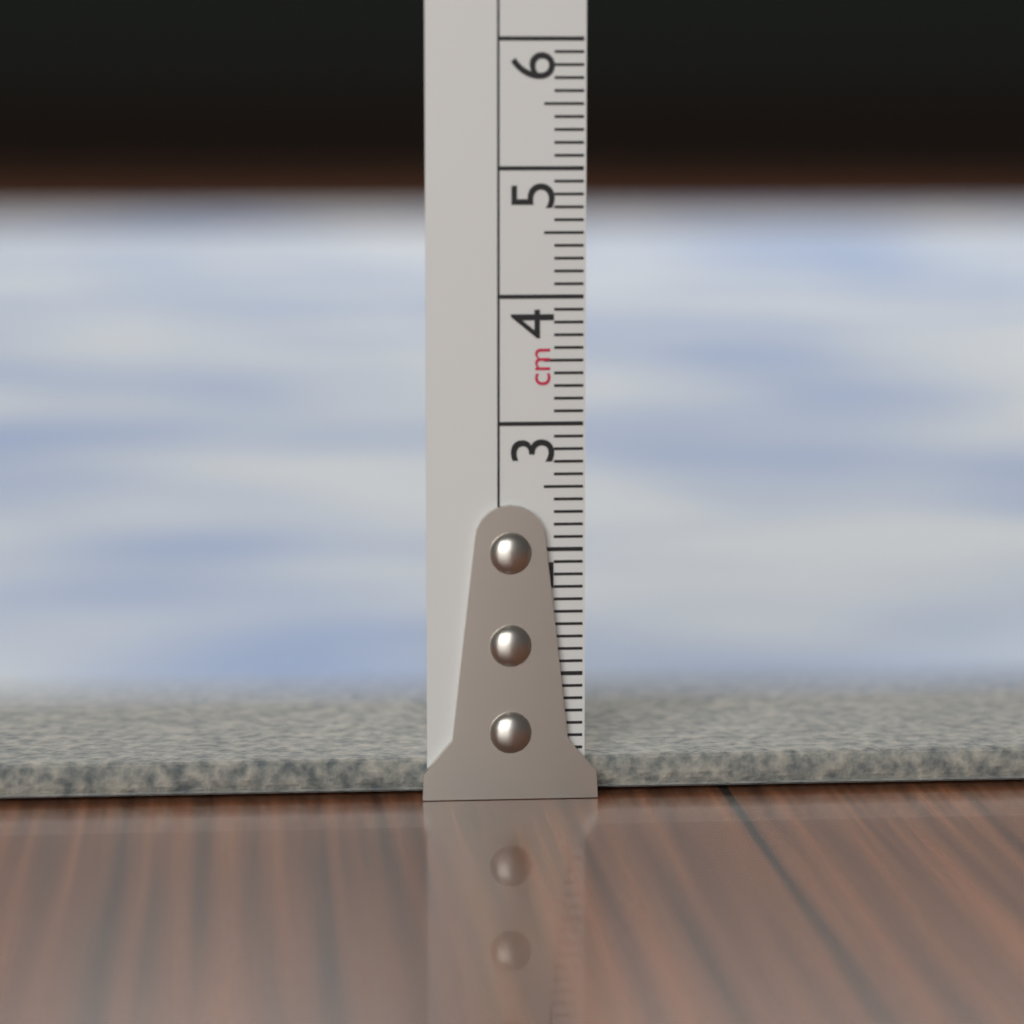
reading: 0.3 cm
